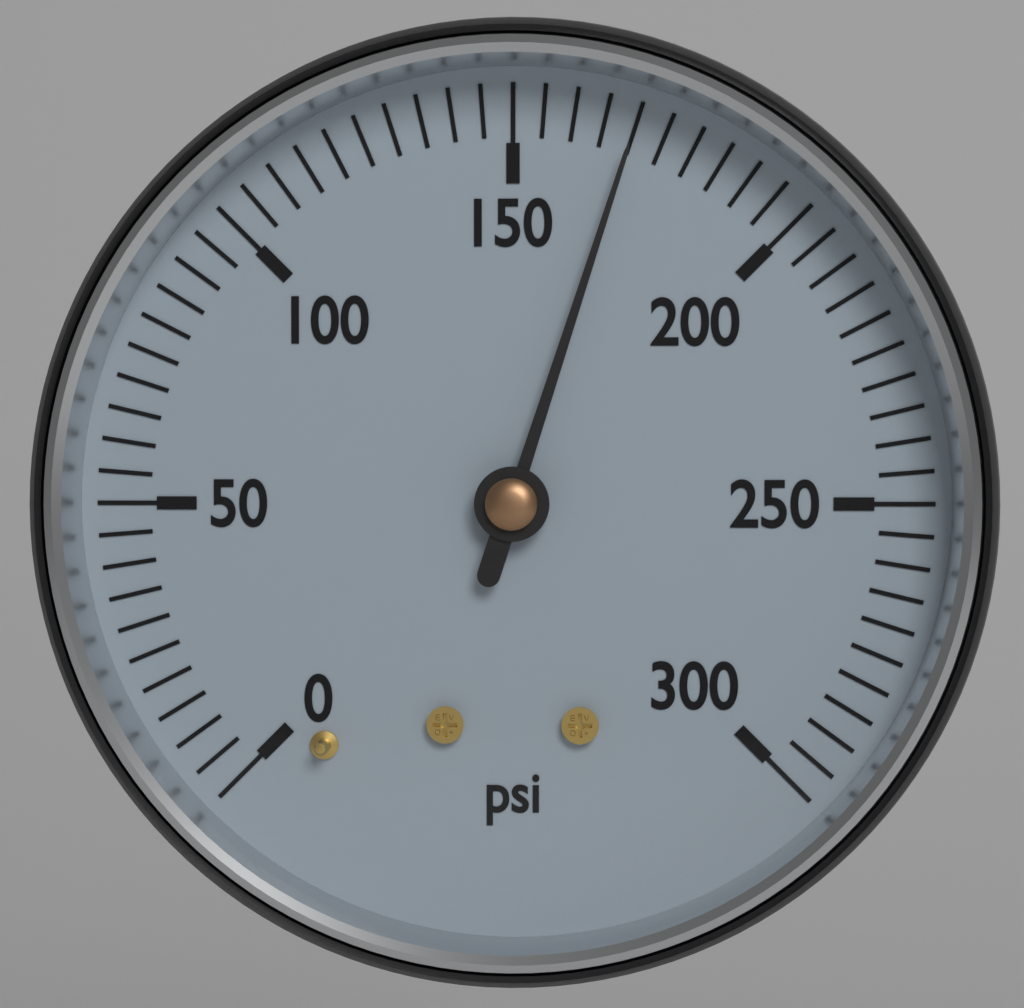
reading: 170 psi
